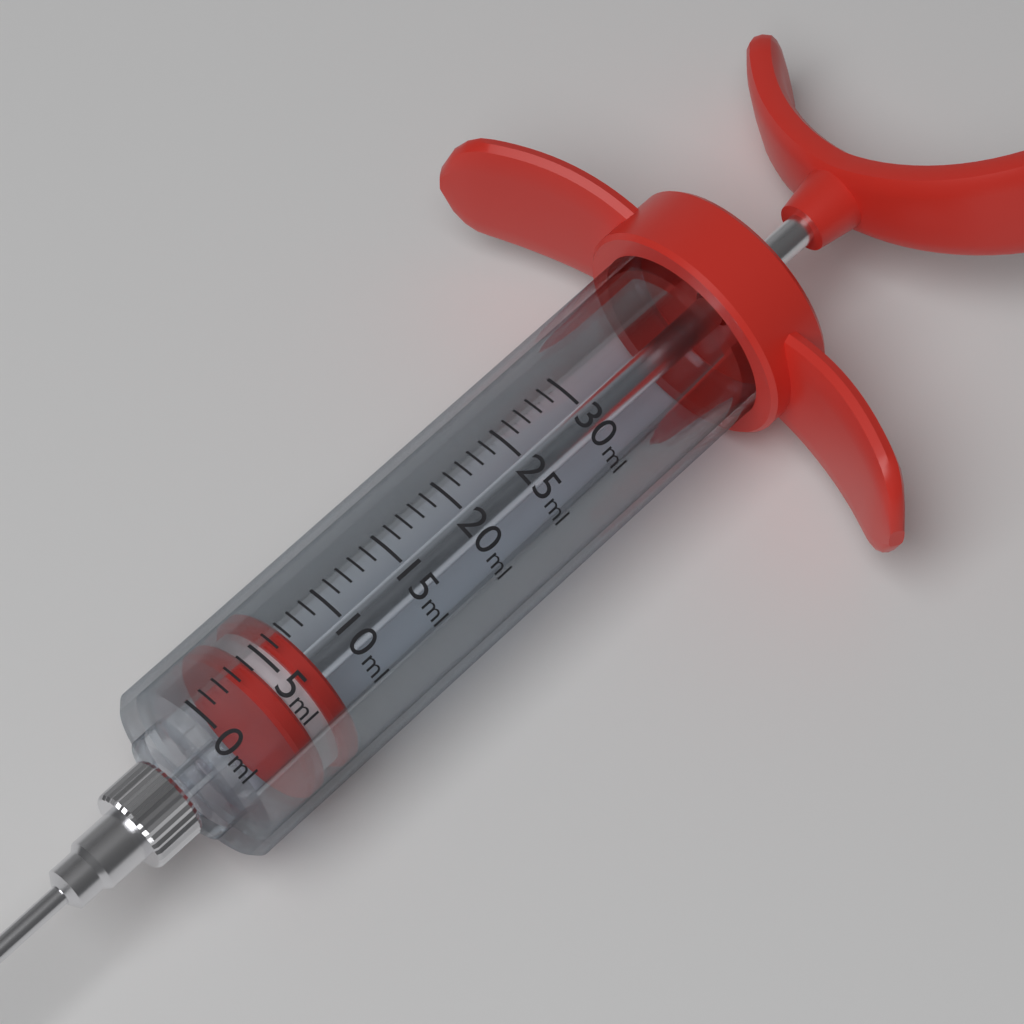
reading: 3 ml
